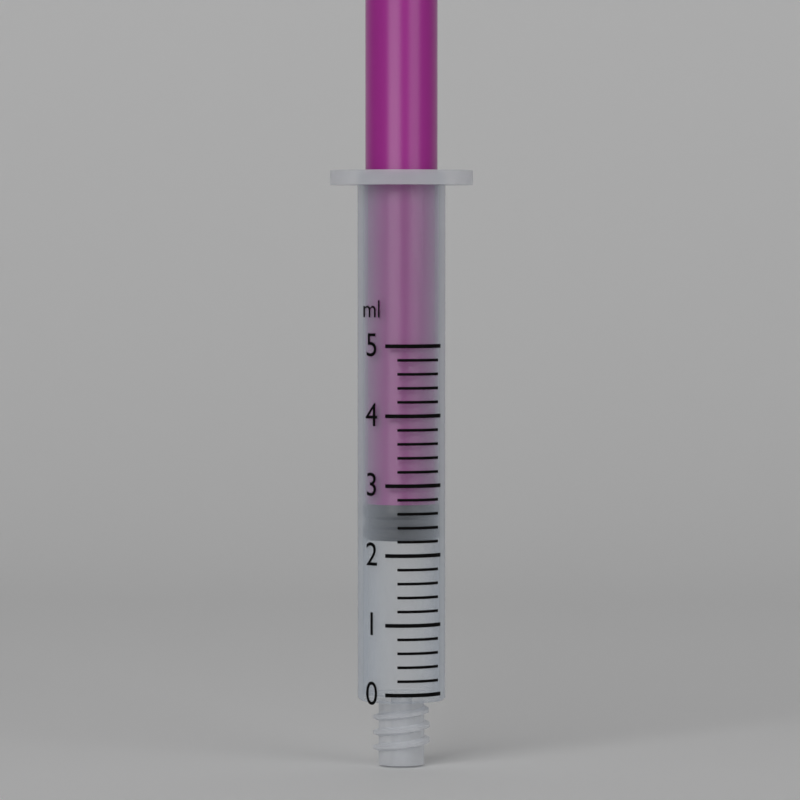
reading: 2.2 ml
